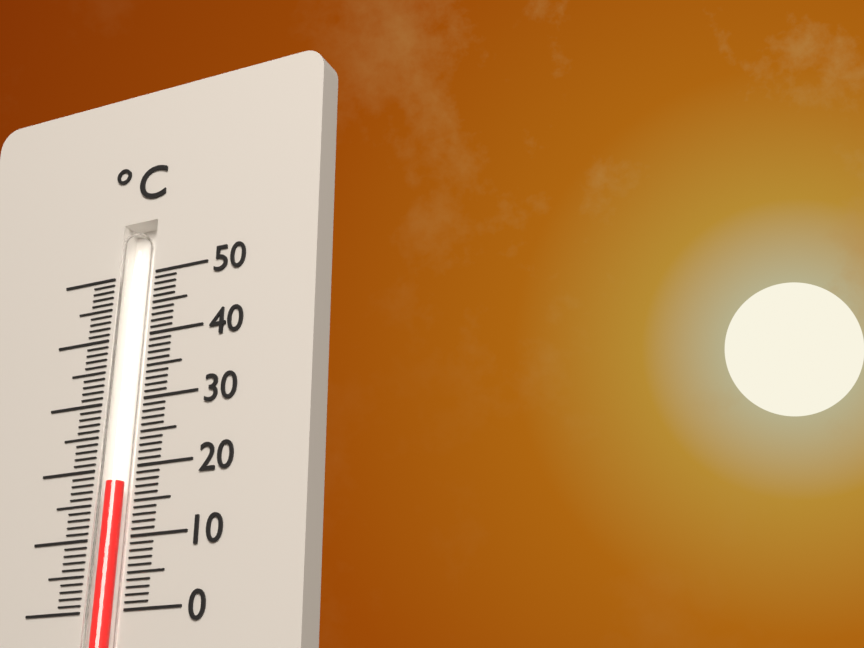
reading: 18 °C
